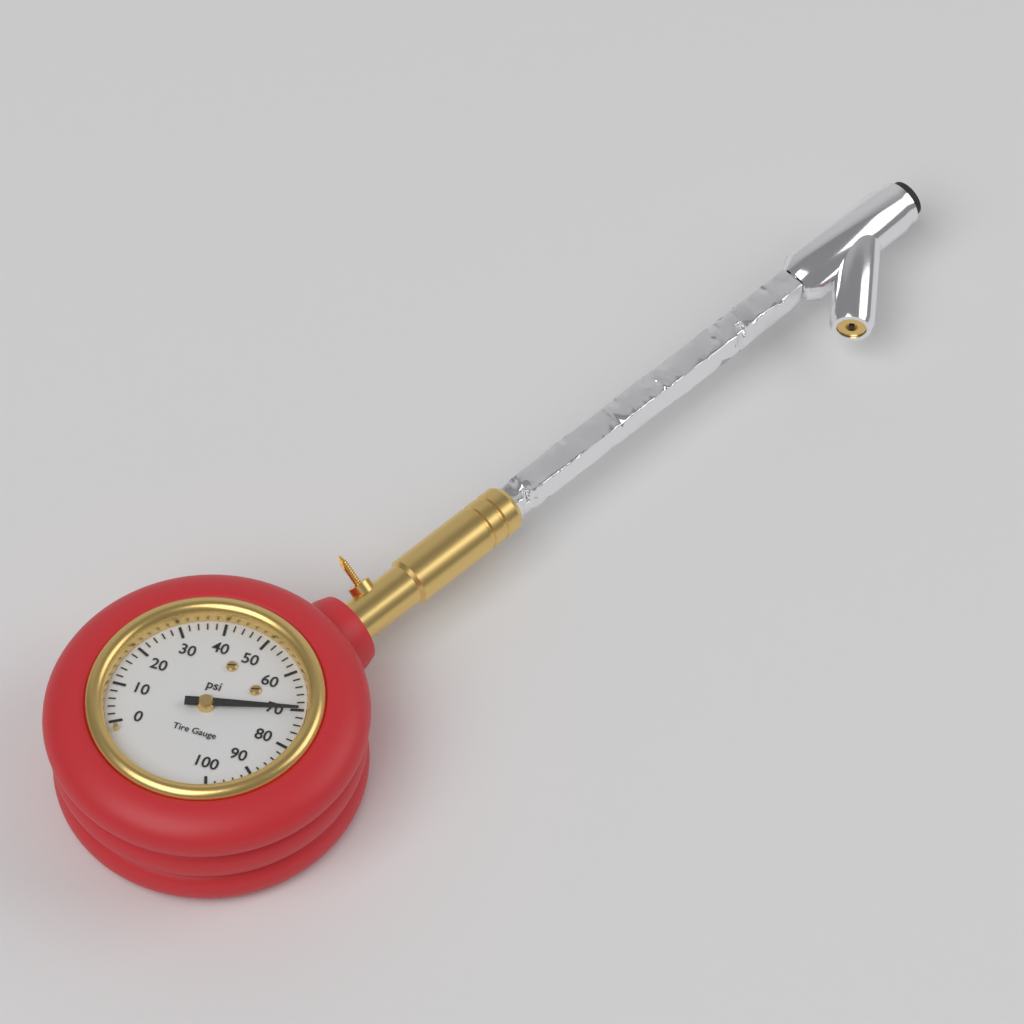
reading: 70 psi
